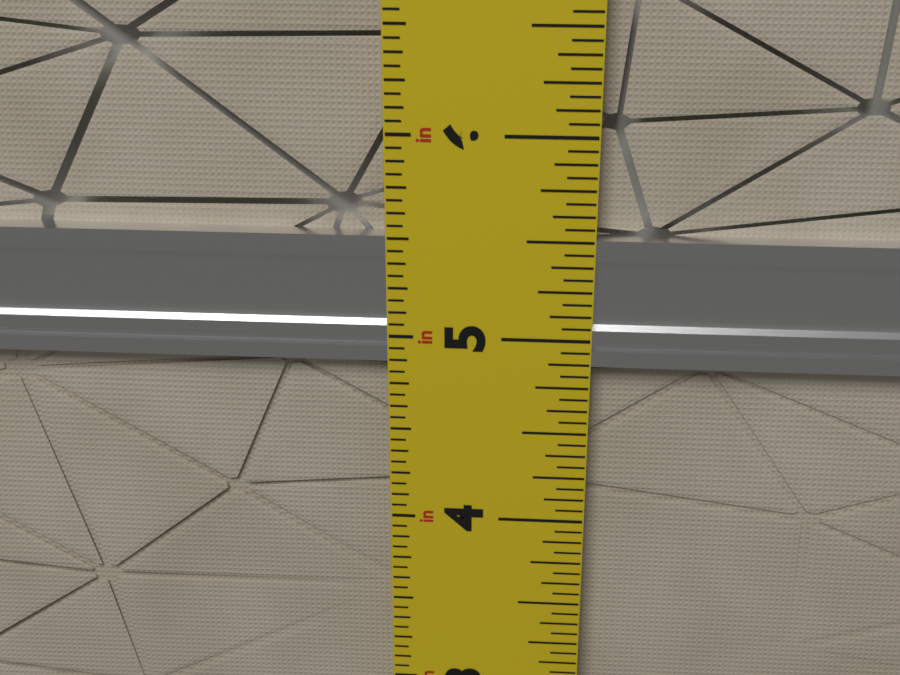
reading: 5.5000 in
